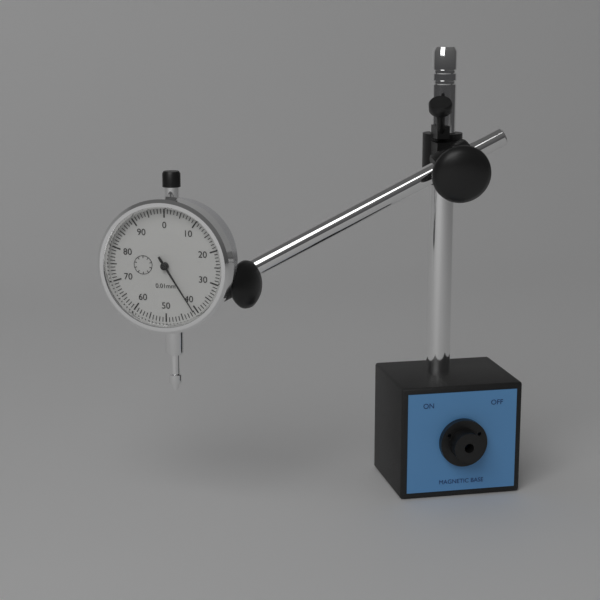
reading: 0.41 mm
